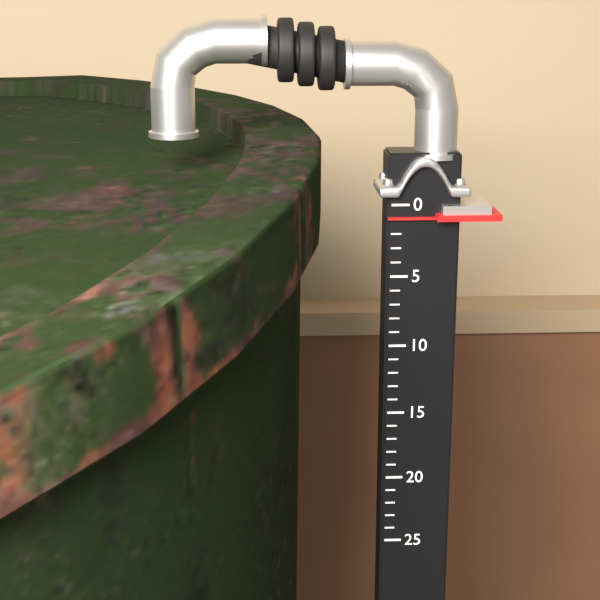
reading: 1 (no unit)
